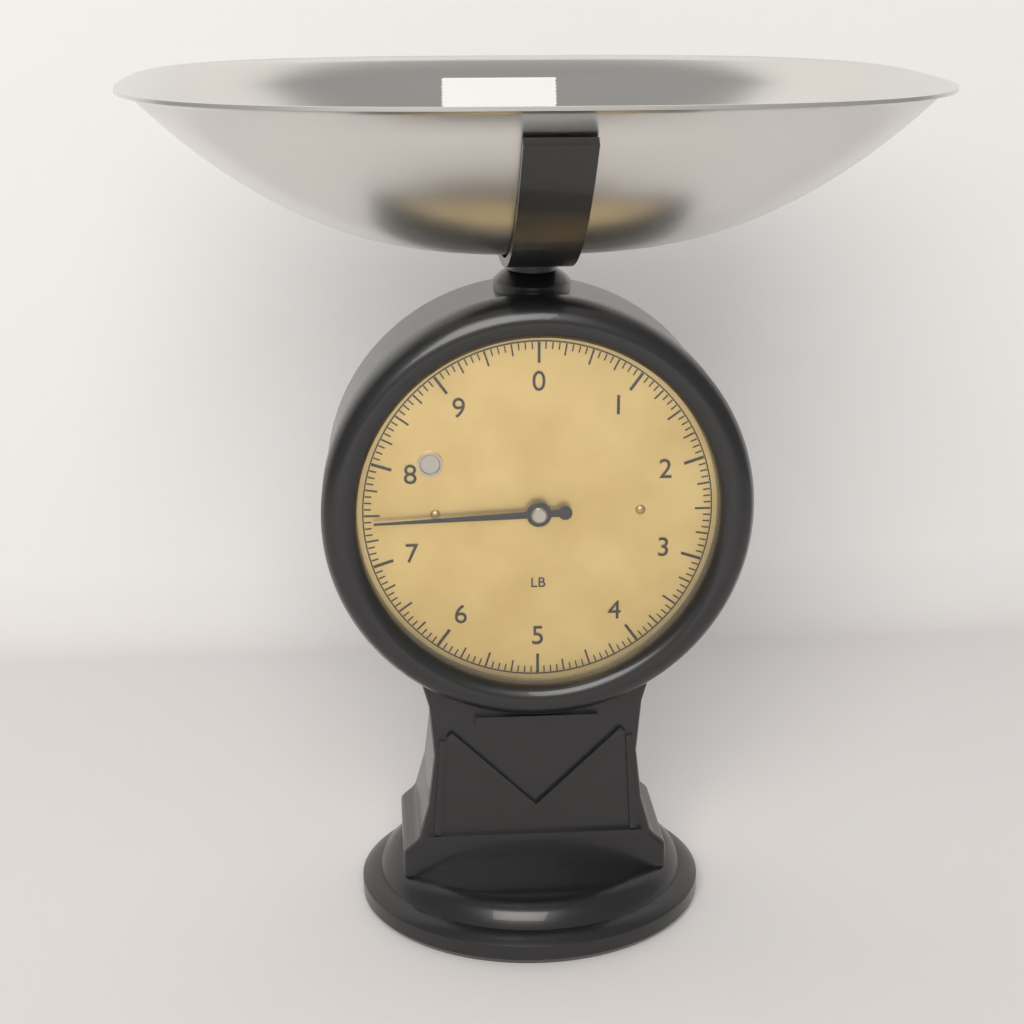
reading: 7.4375 lb
